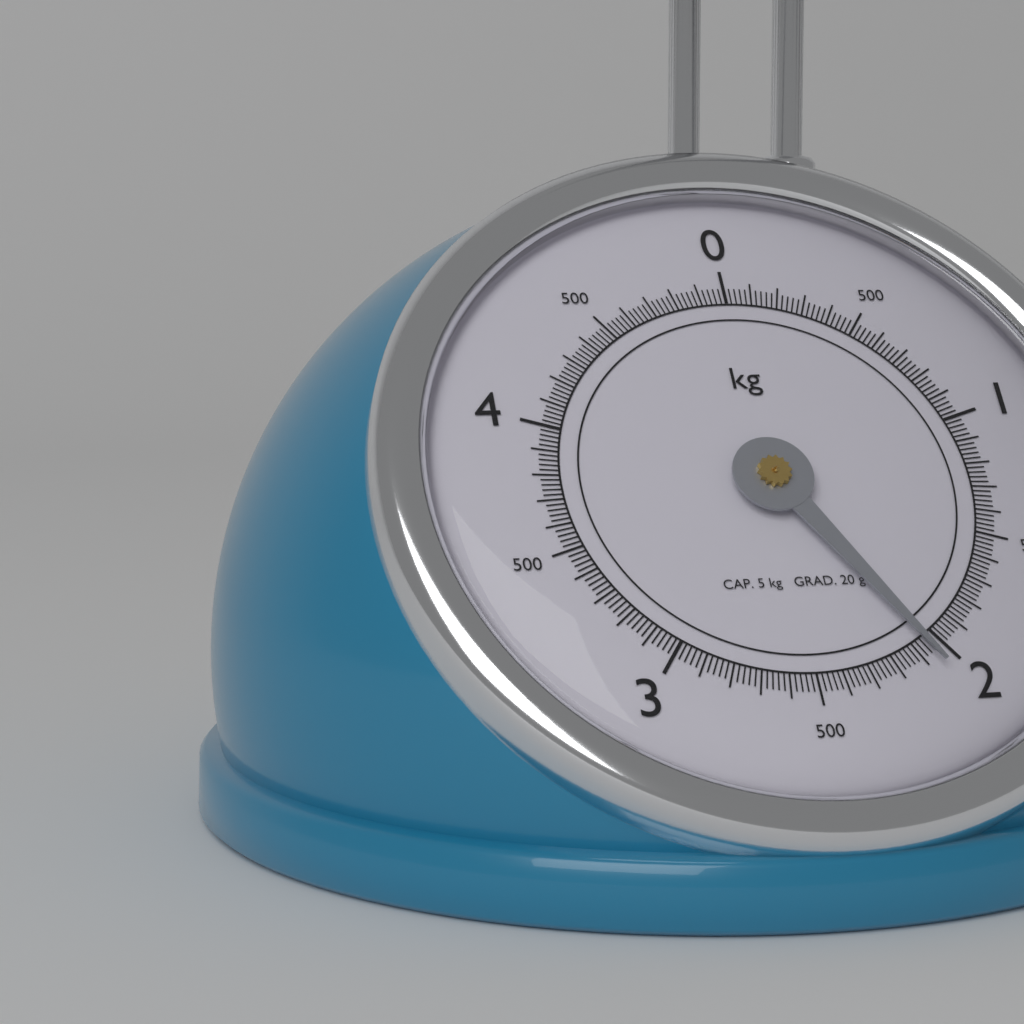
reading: 2.06 kg
